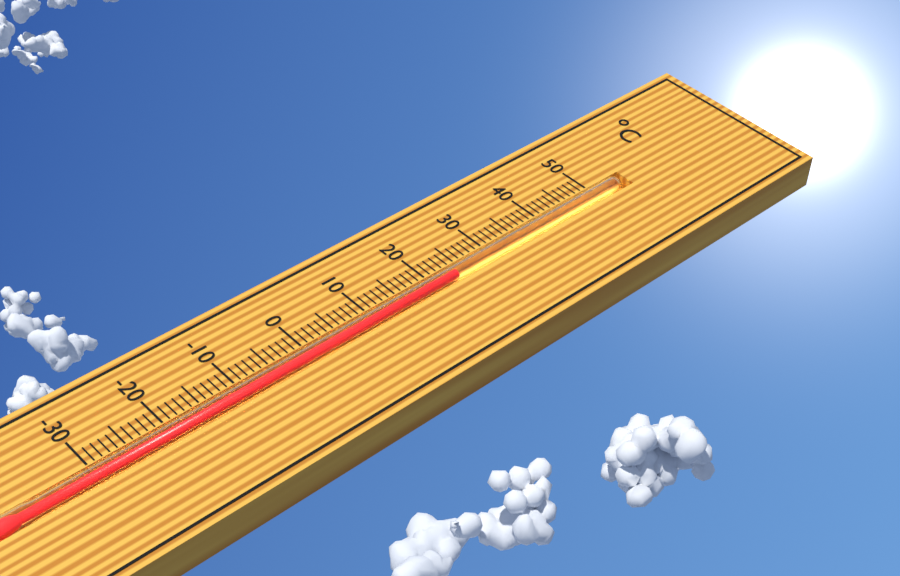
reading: 24 °C
